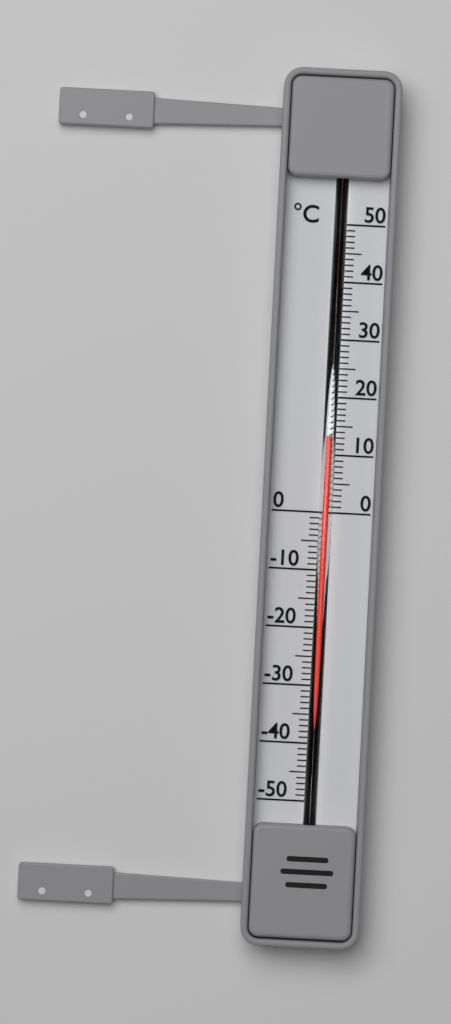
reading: 13 °C
